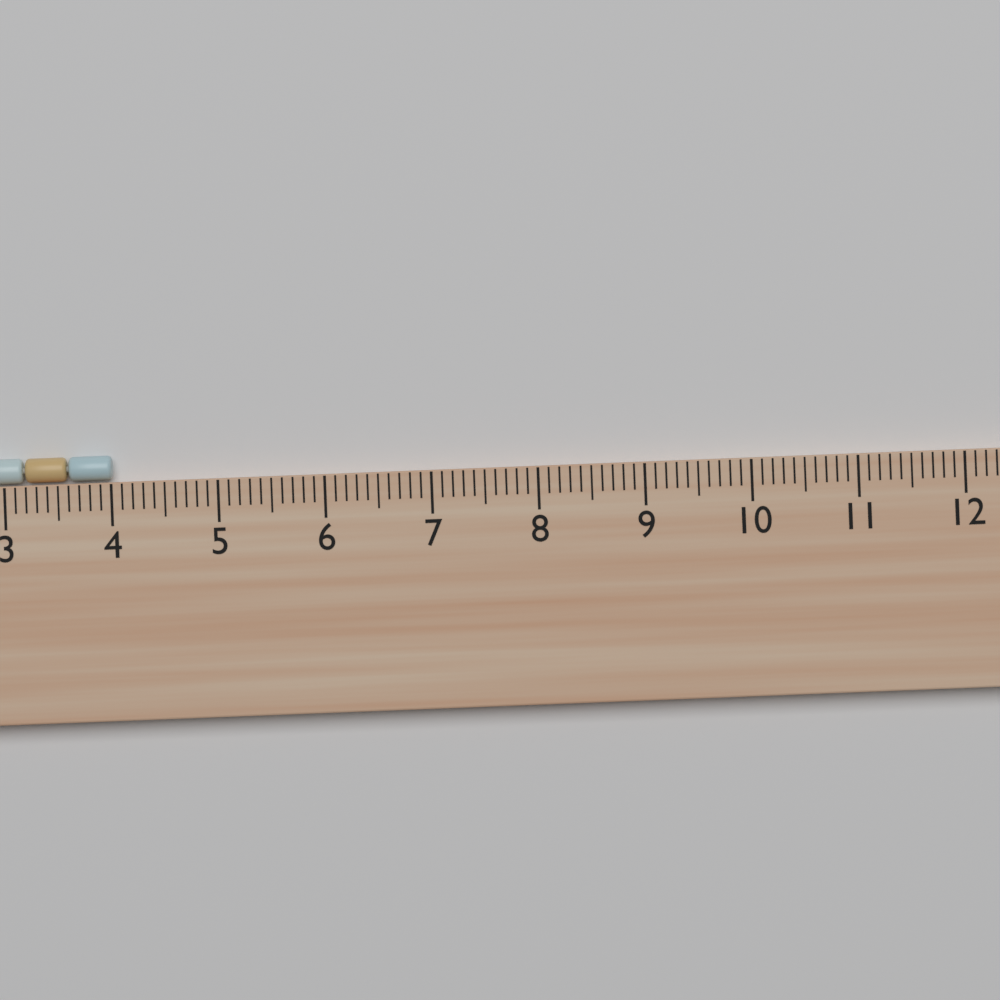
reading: 4.0 cm
